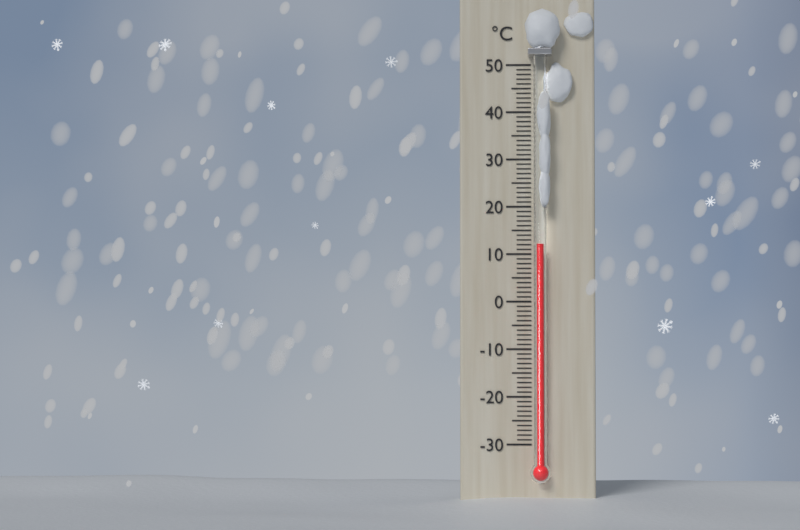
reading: 12 °C
